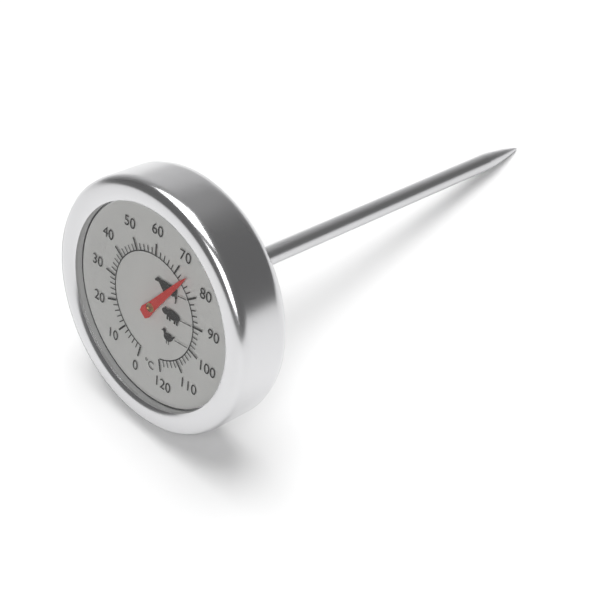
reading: 74 °C
